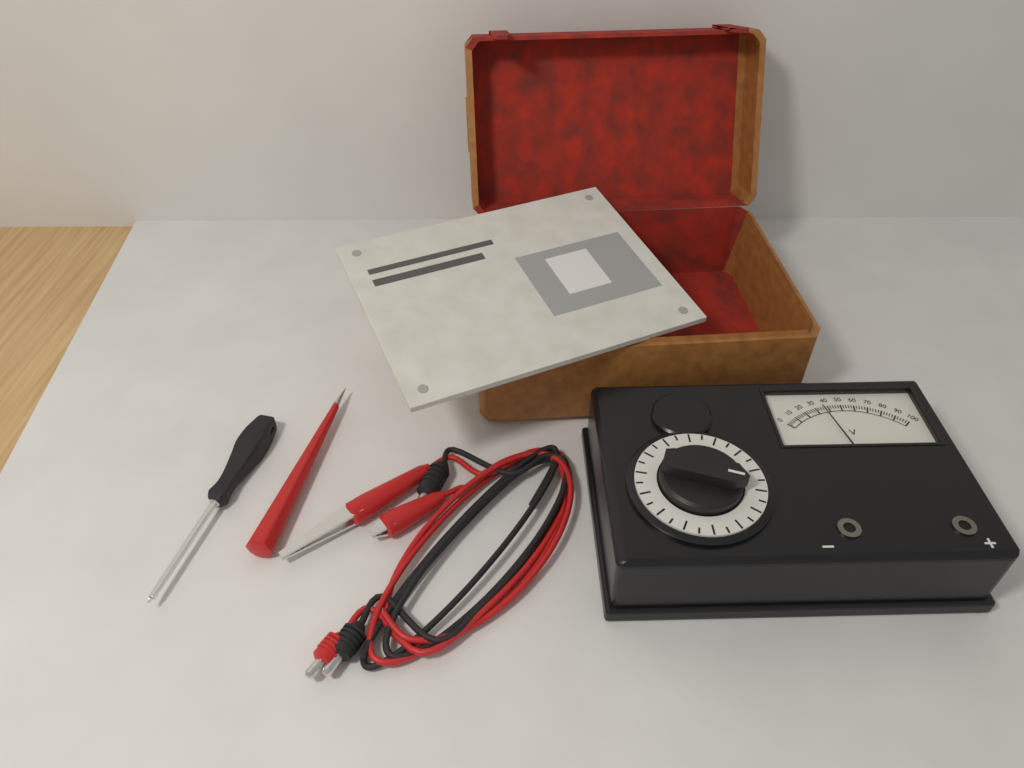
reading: 36 V
